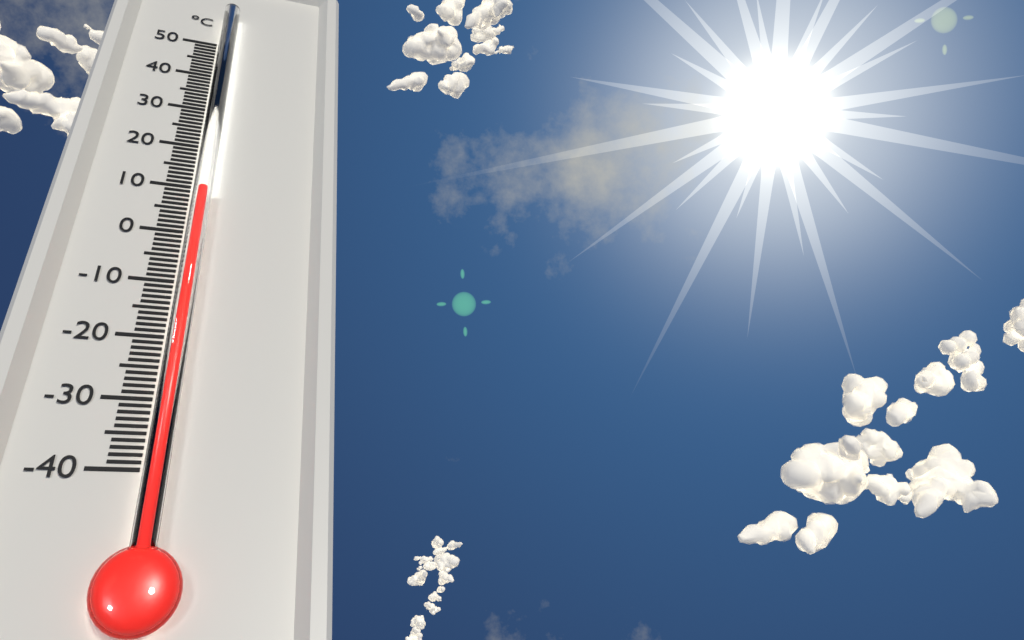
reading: 8 °C
